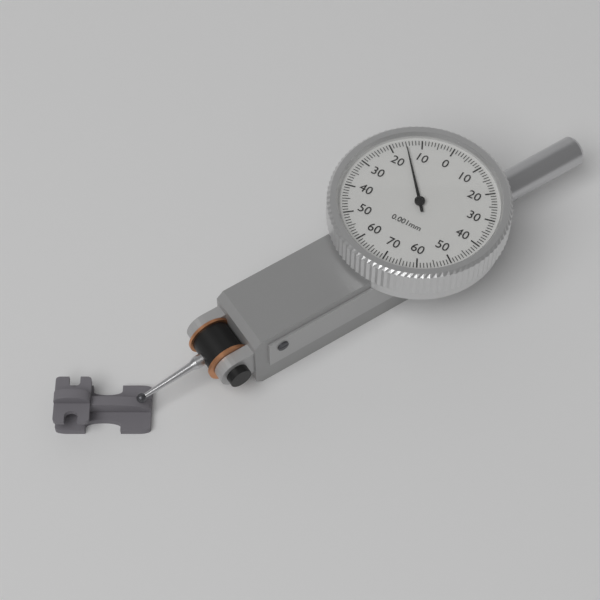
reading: 15 0.001mm
